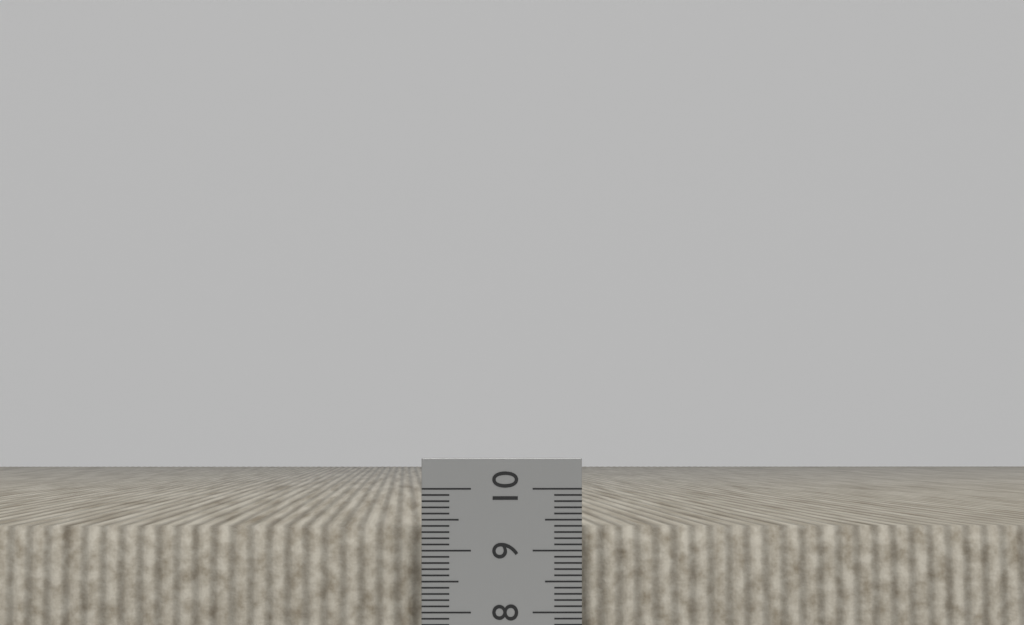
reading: 9.4 cm
